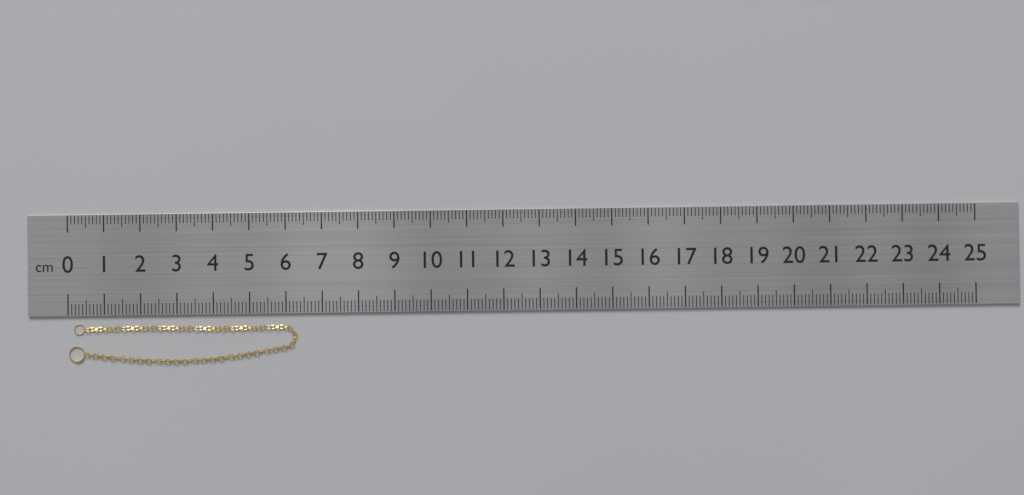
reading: 6.3 cm
